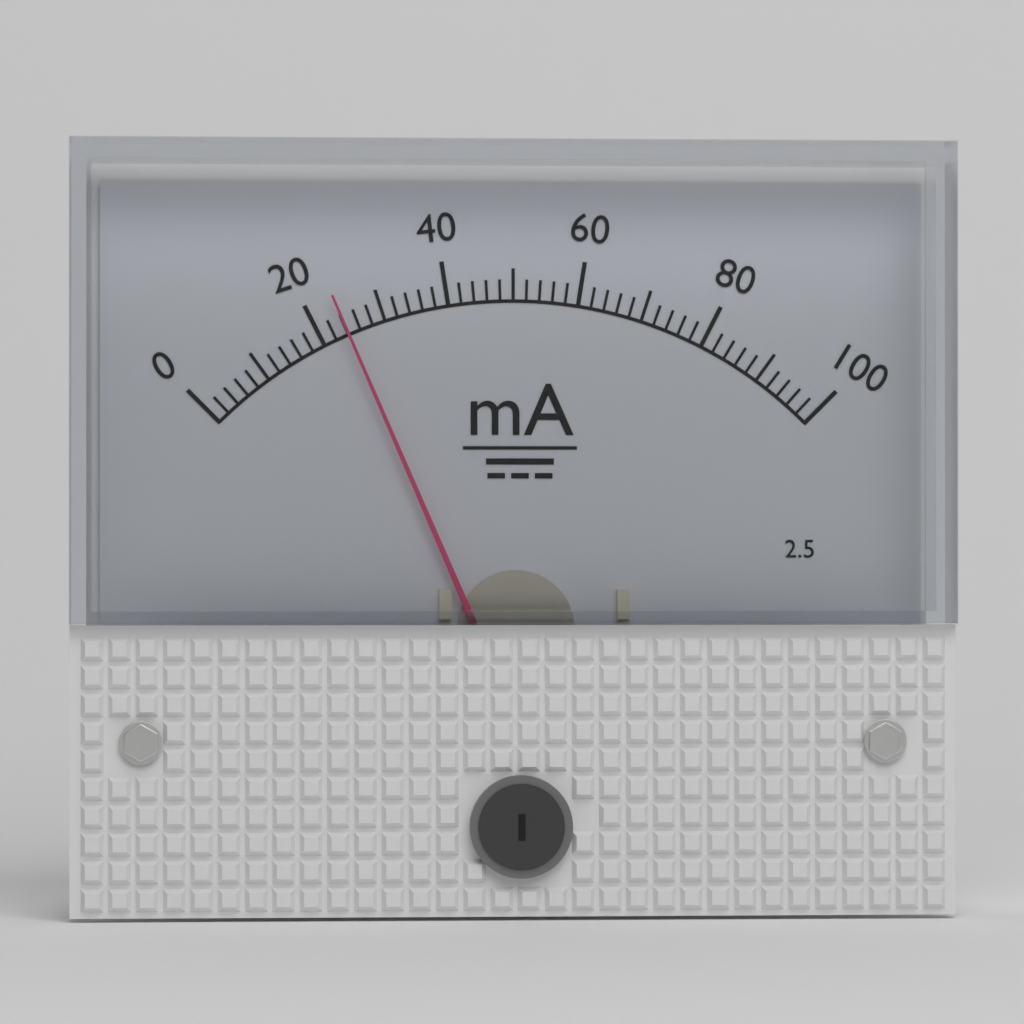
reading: 24 mA
